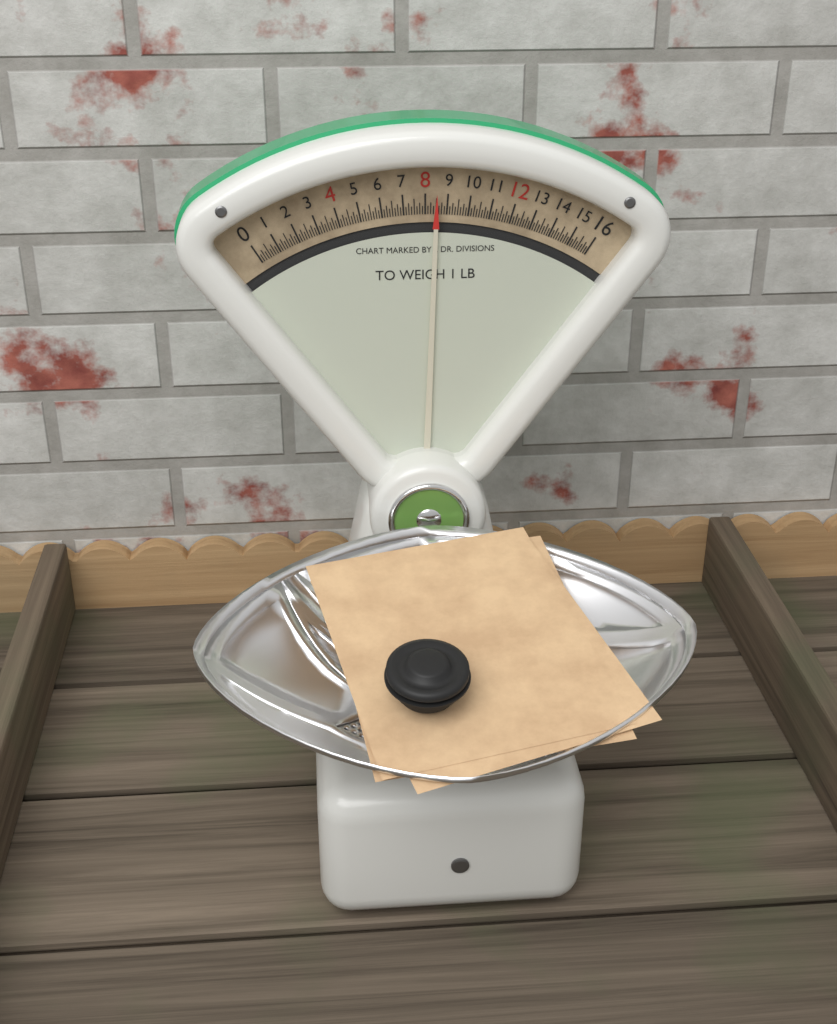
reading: 8.500 oz
